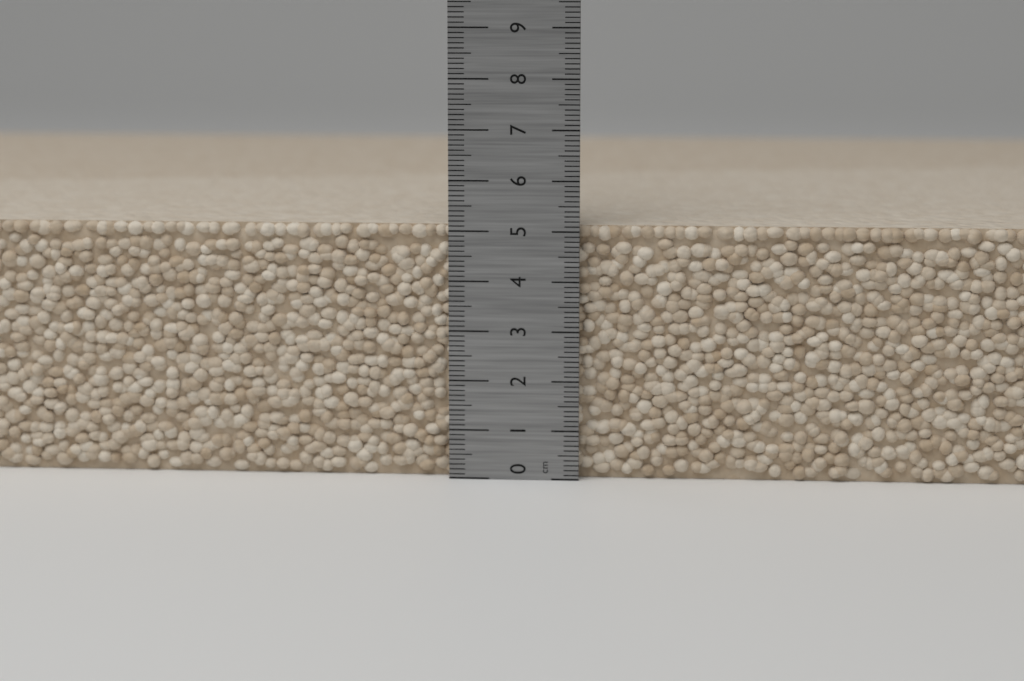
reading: 5.1 cm
